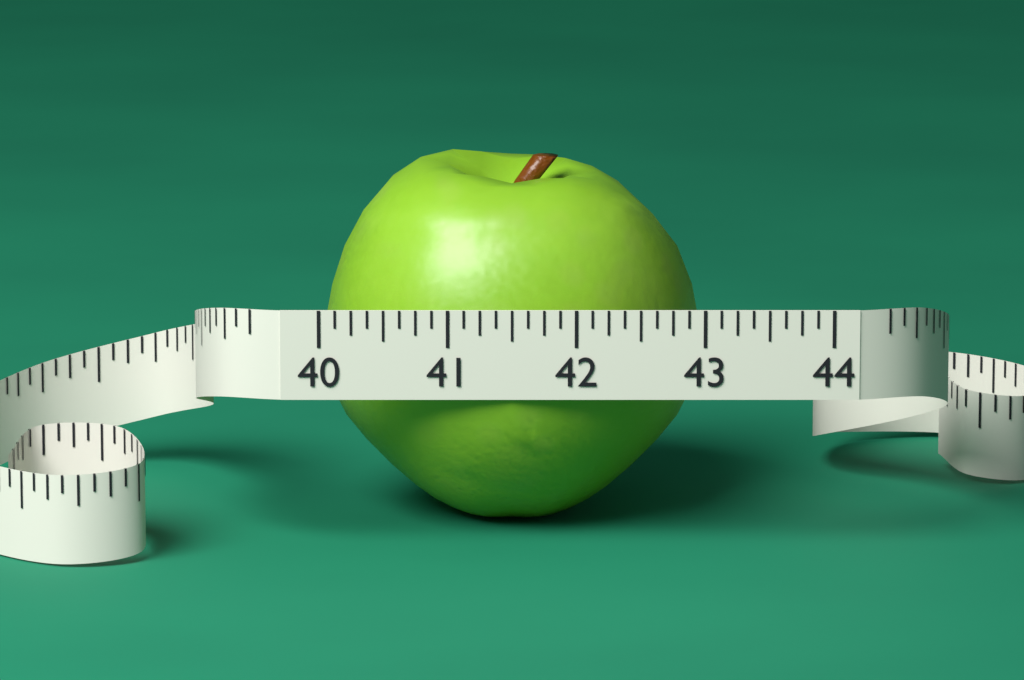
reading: 43.000 (no unit)
